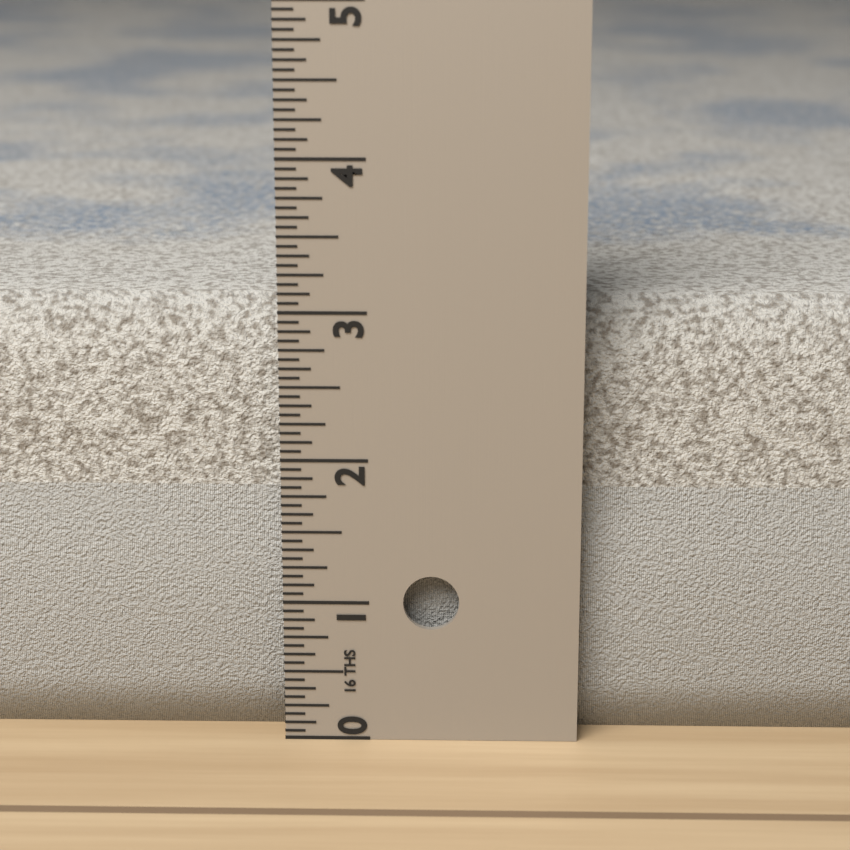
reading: 3.0000 in
